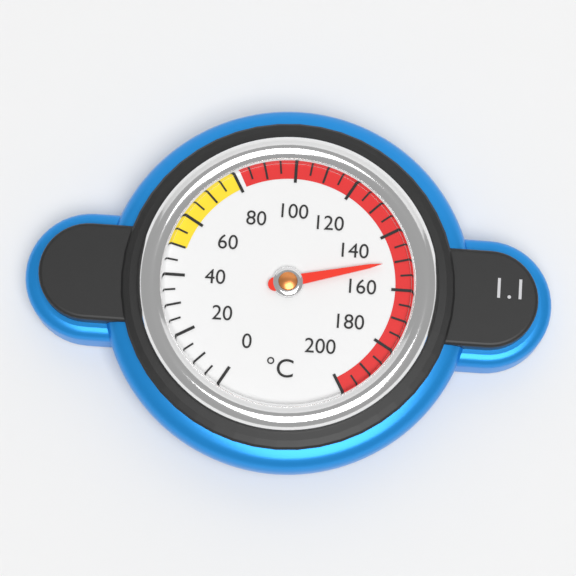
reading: 150 °C
